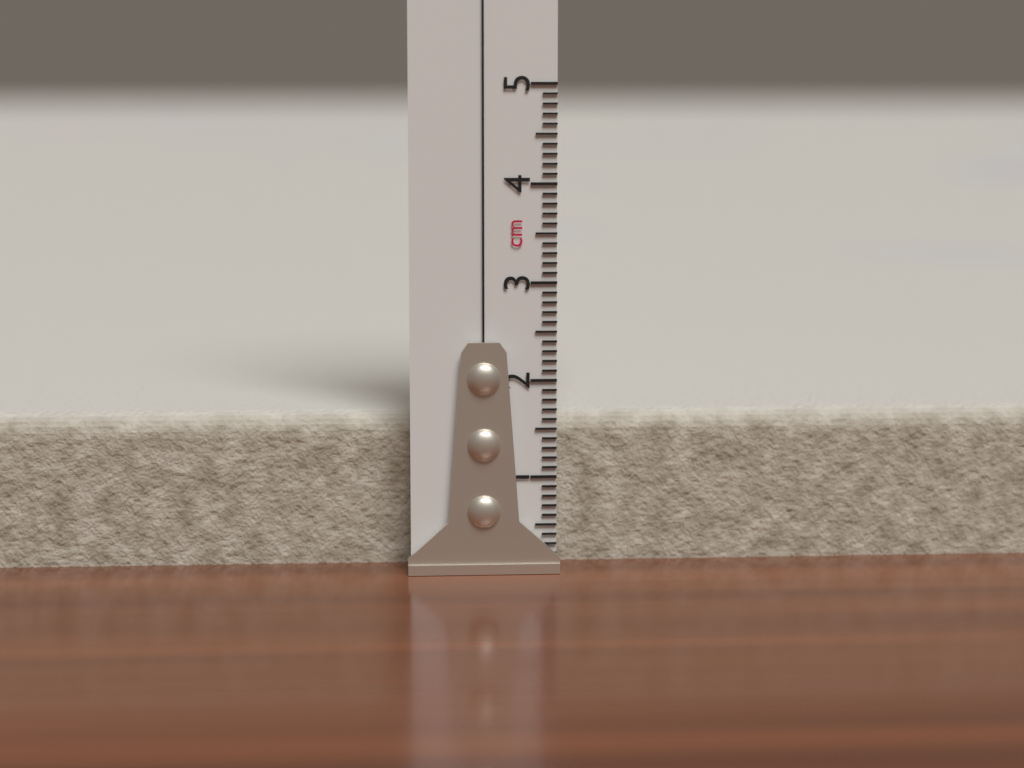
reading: 1.6 cm
